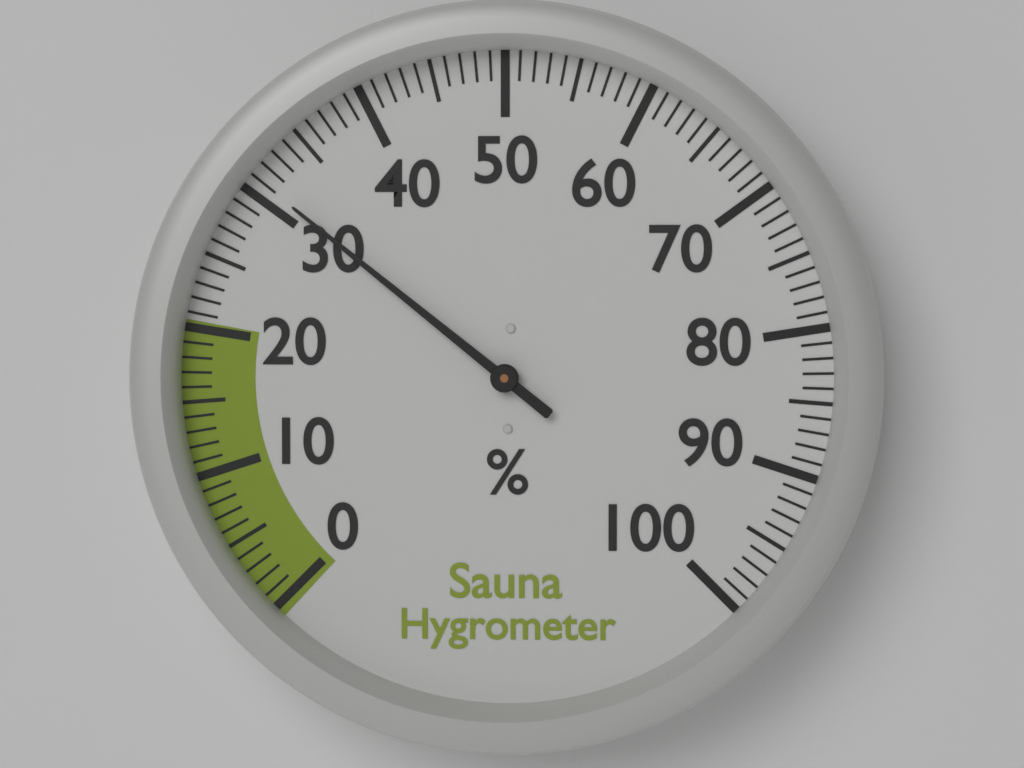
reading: 31 %
